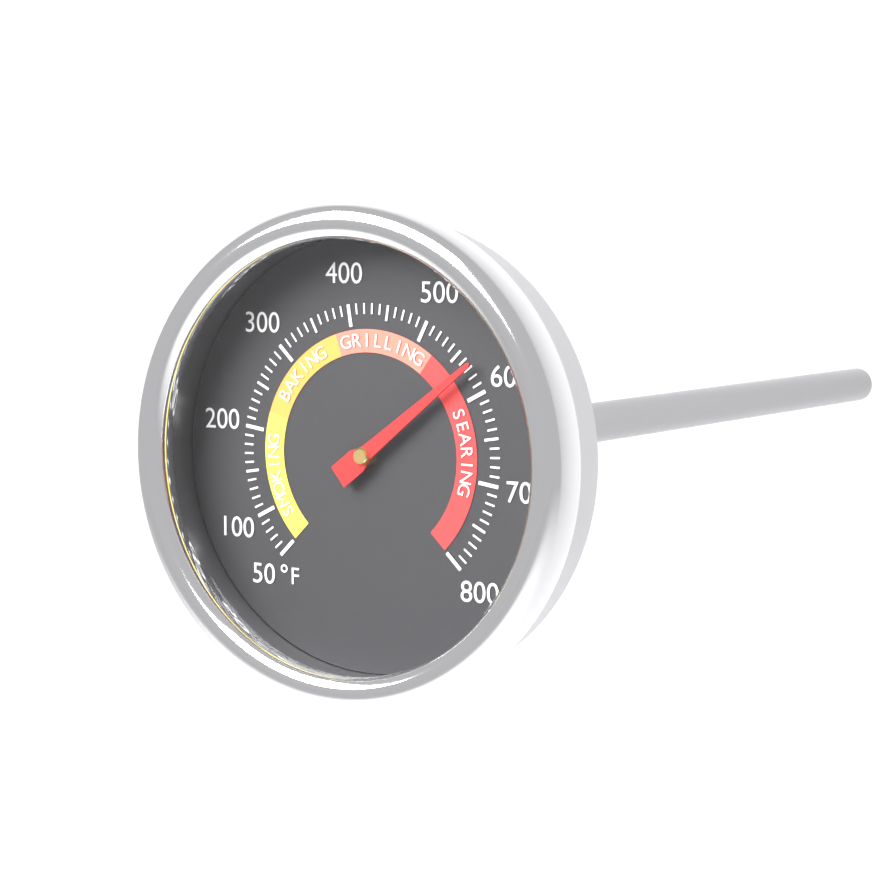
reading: 570 °F
